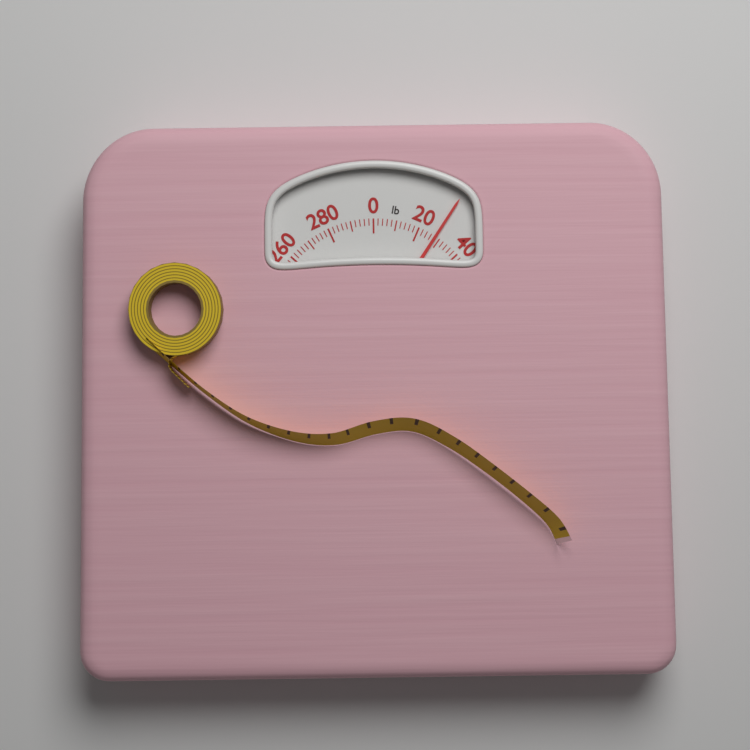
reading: 28 lb
